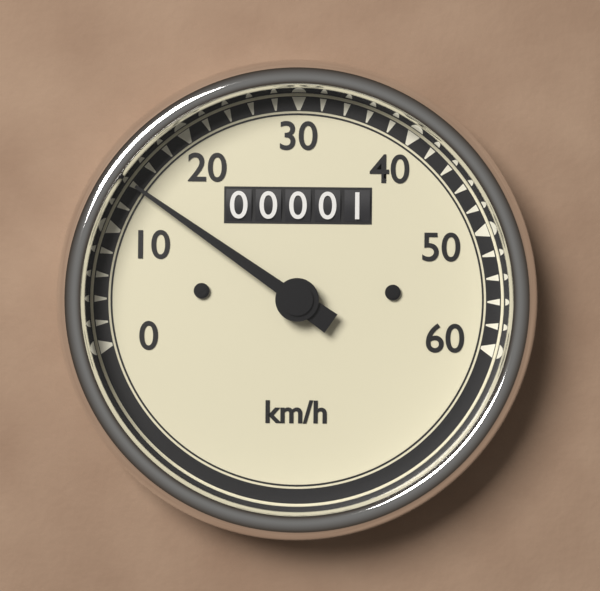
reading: 14 km/h
